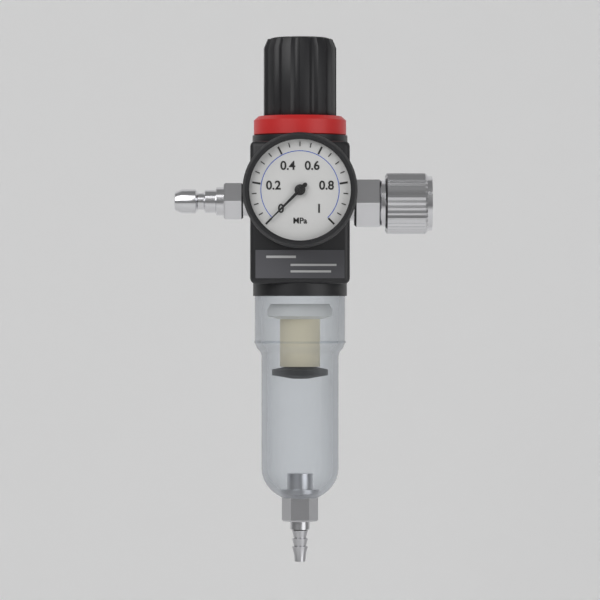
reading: 0.00 MPa
